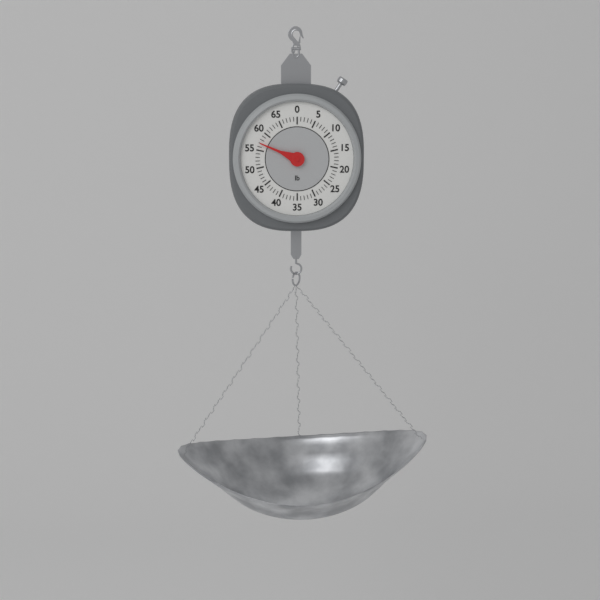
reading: 57 lb
